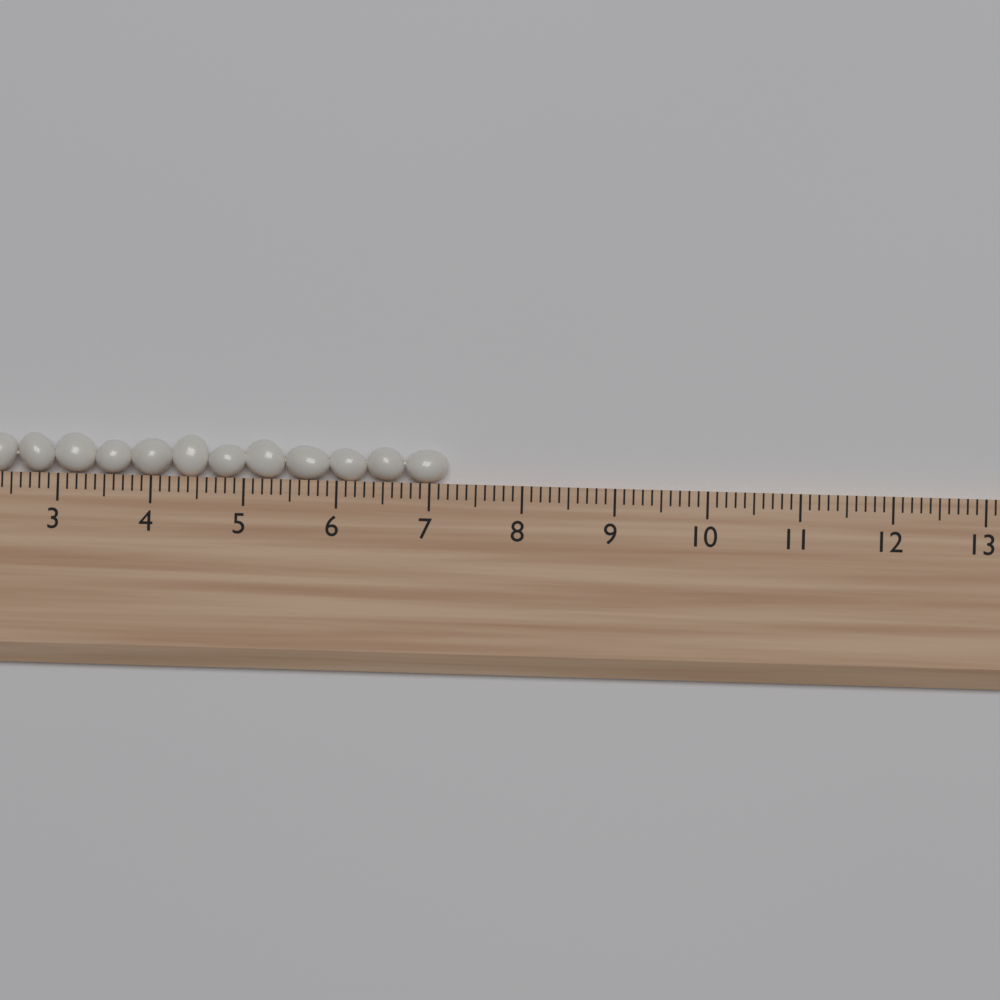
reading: 7.2 (no unit)
